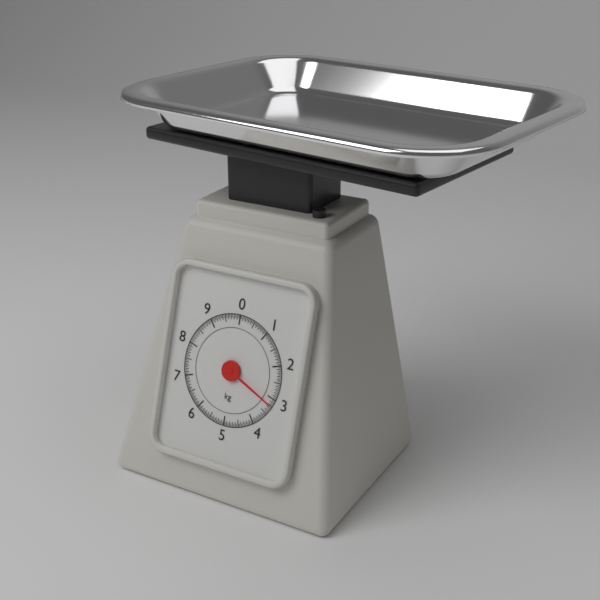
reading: 3.20 kg
